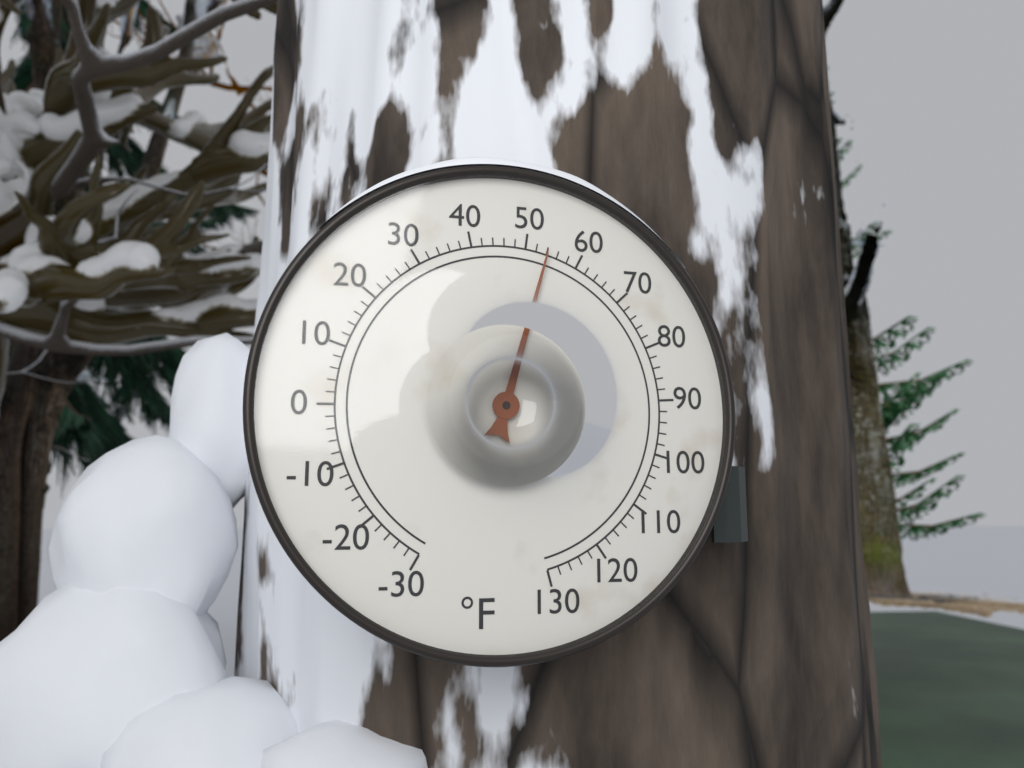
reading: 54 °F
